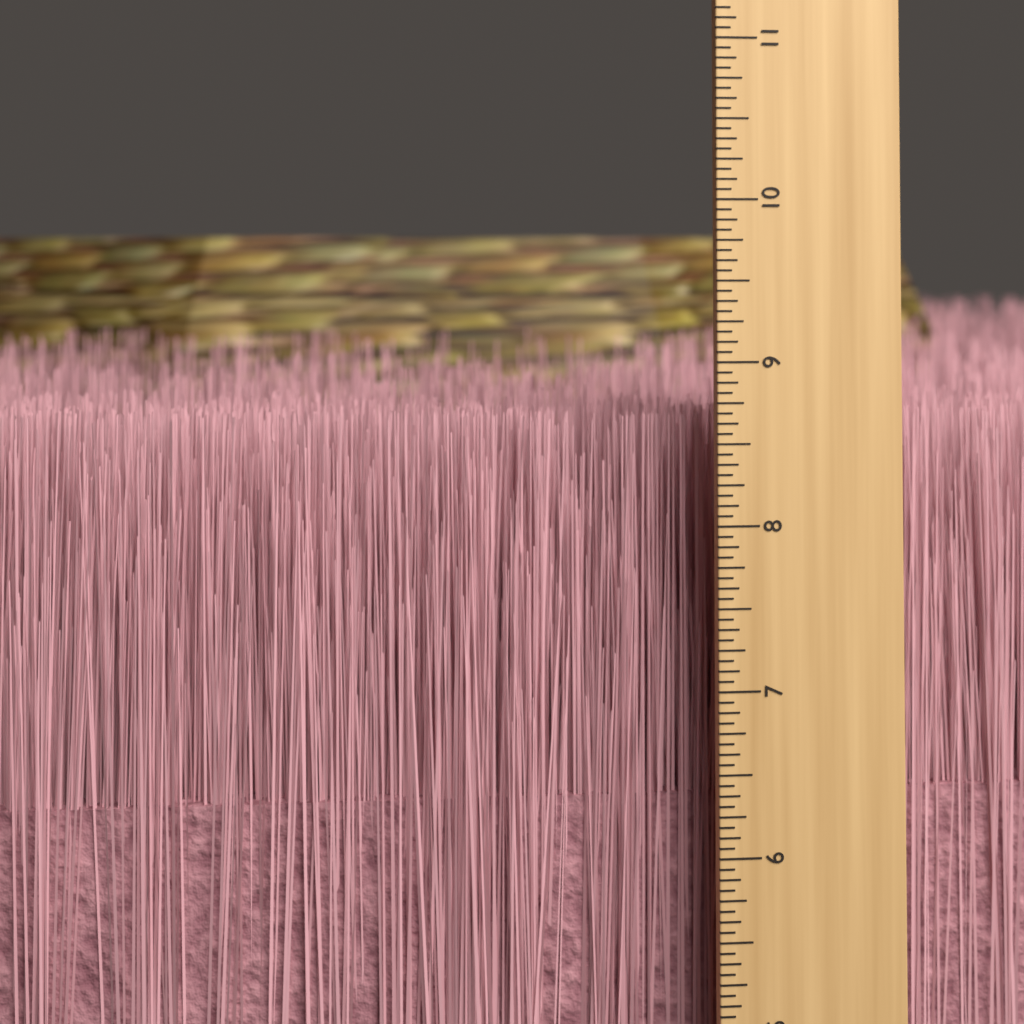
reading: 8.6250 inch
